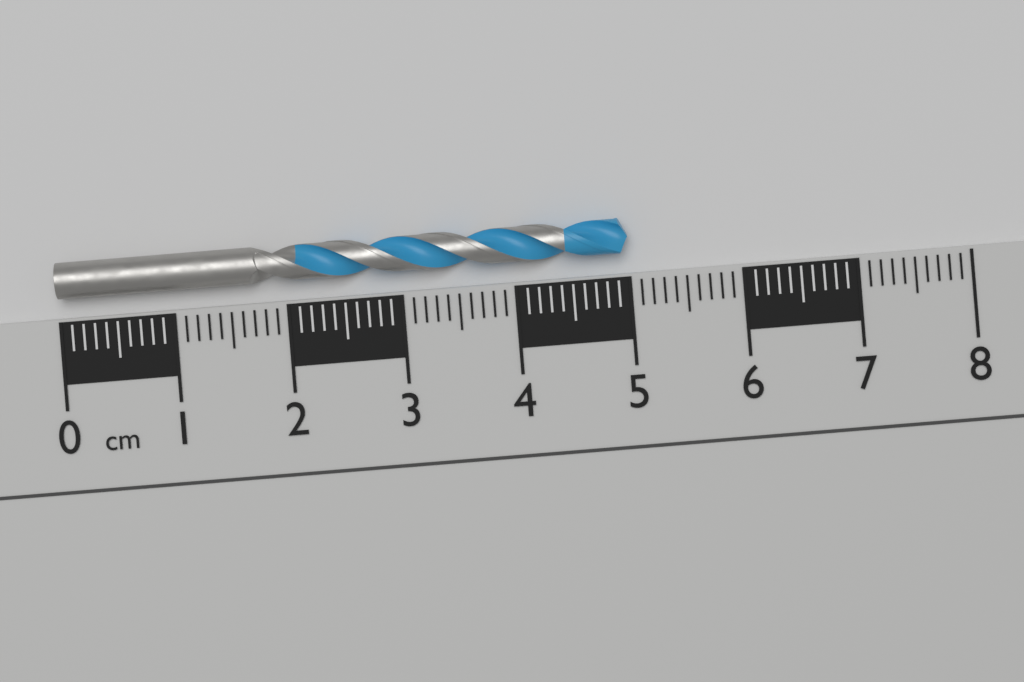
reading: 5.0 cm
